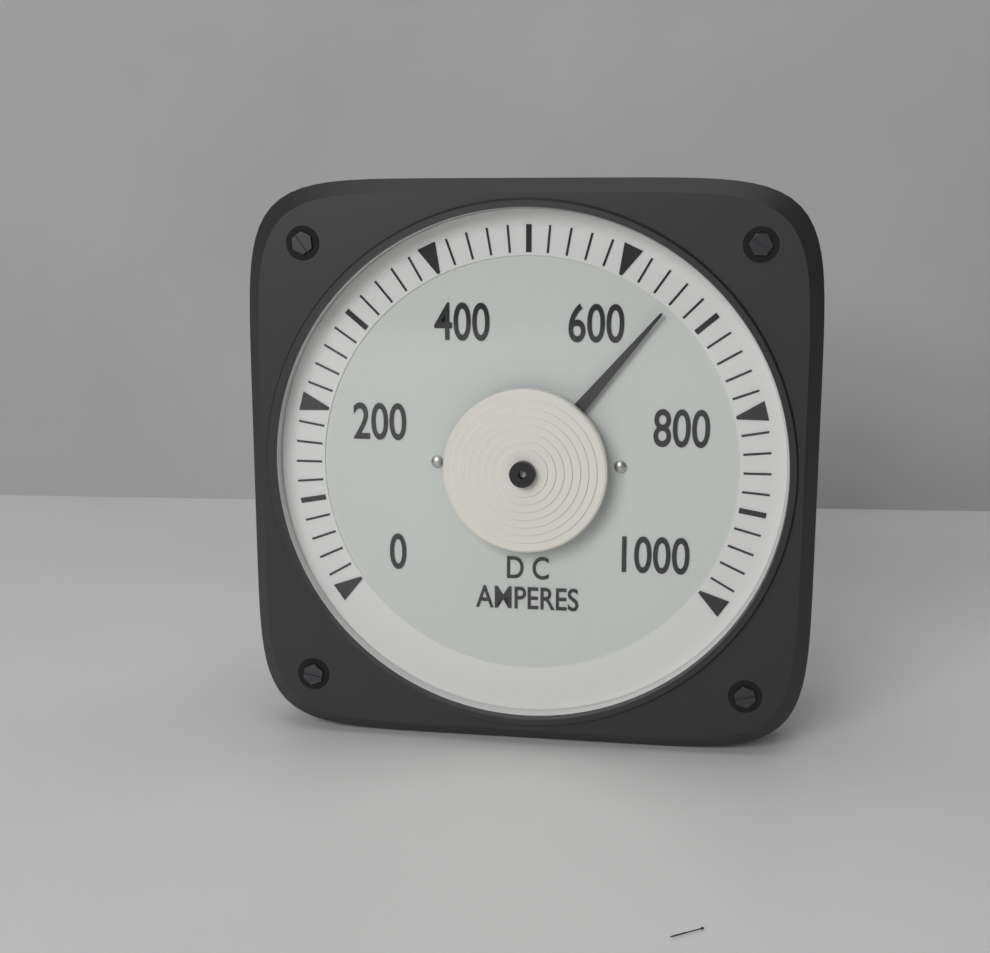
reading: 660 A
